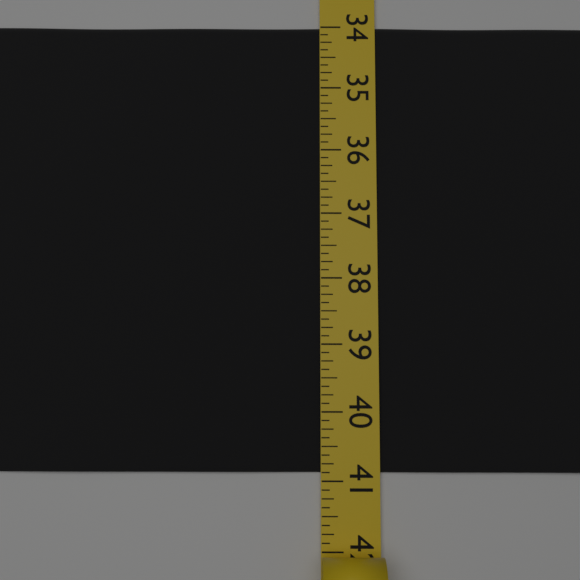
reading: 40.875 (no unit)
